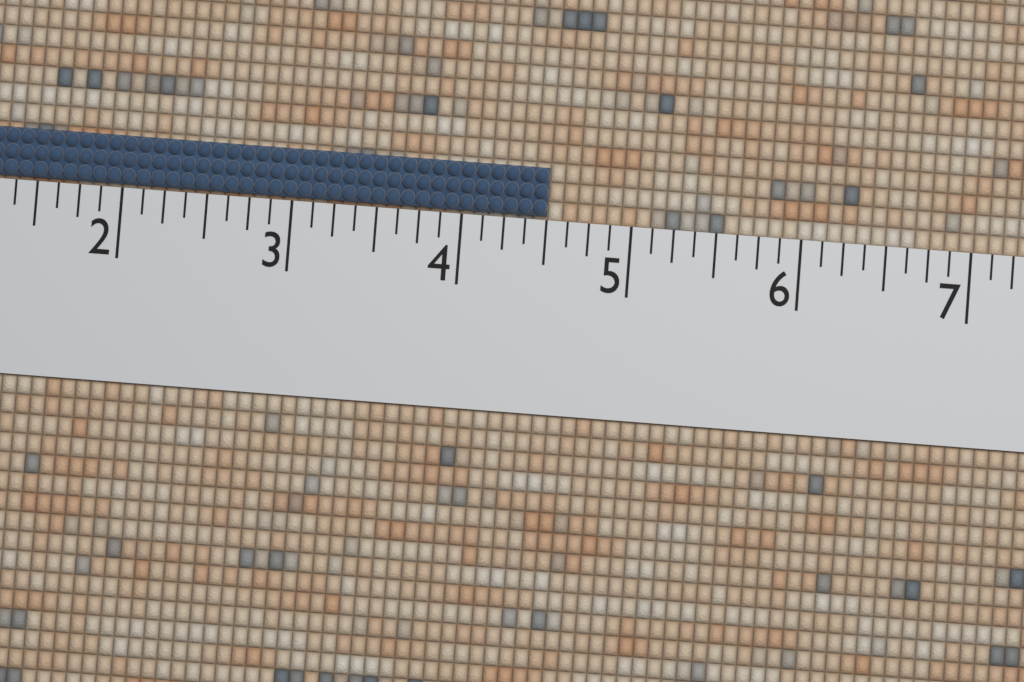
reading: 4.500 (no unit)
